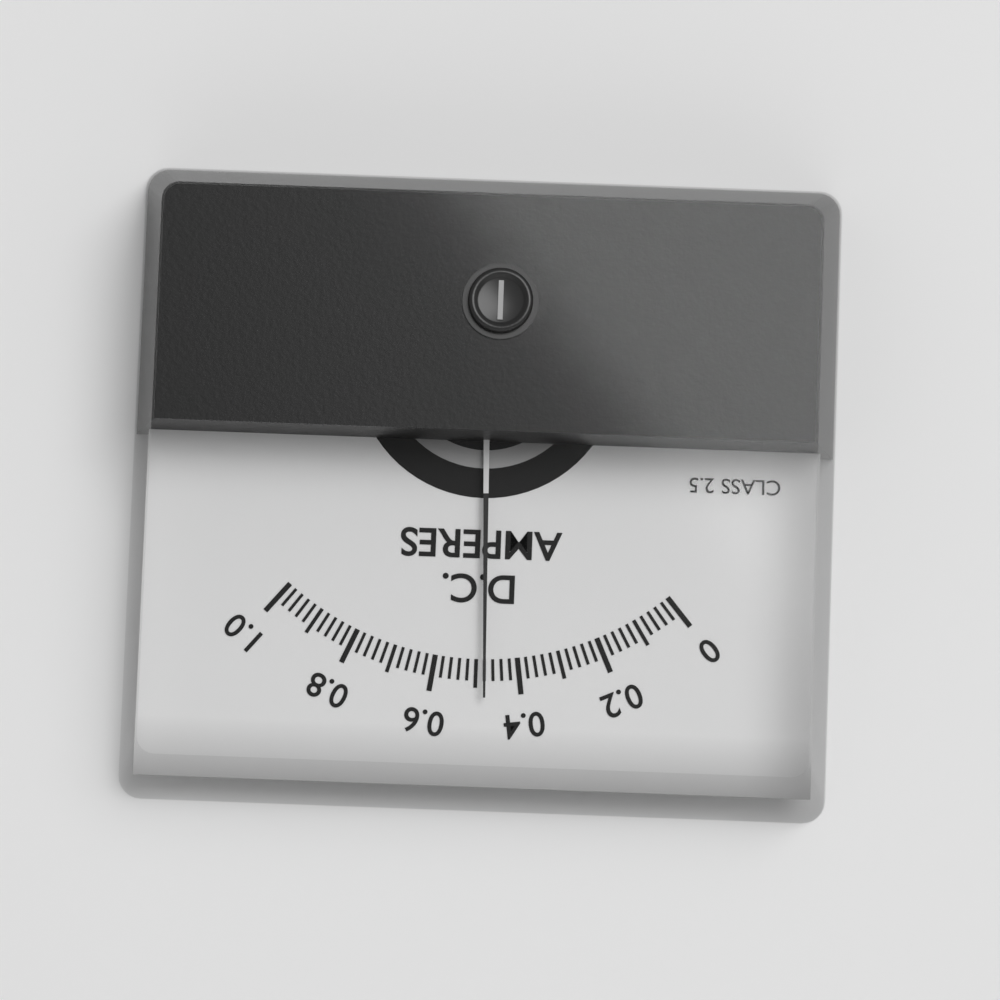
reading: 0.48 A
